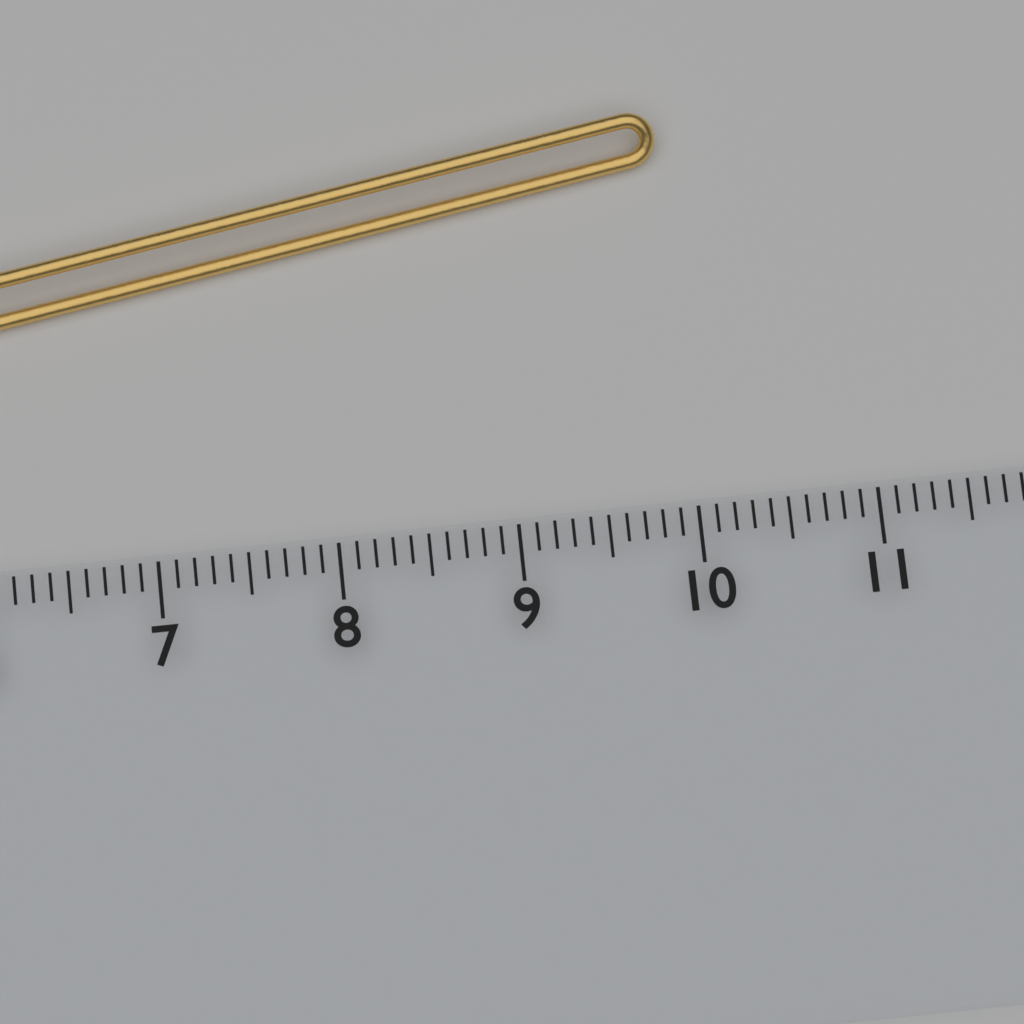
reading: 10.0 cm
